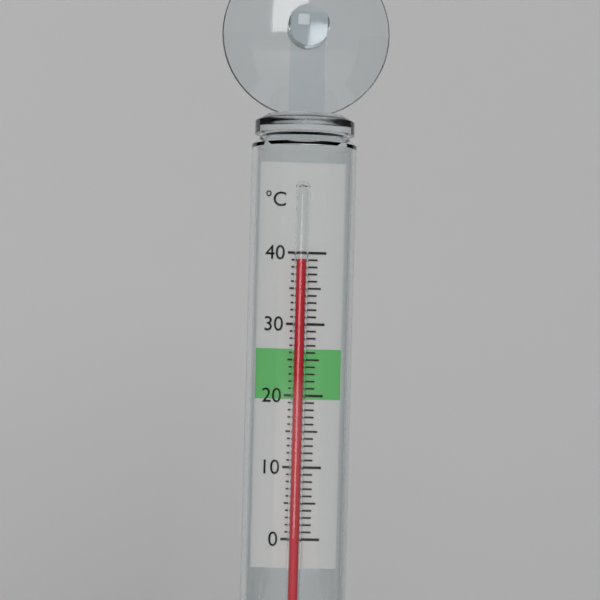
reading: 39 °C
